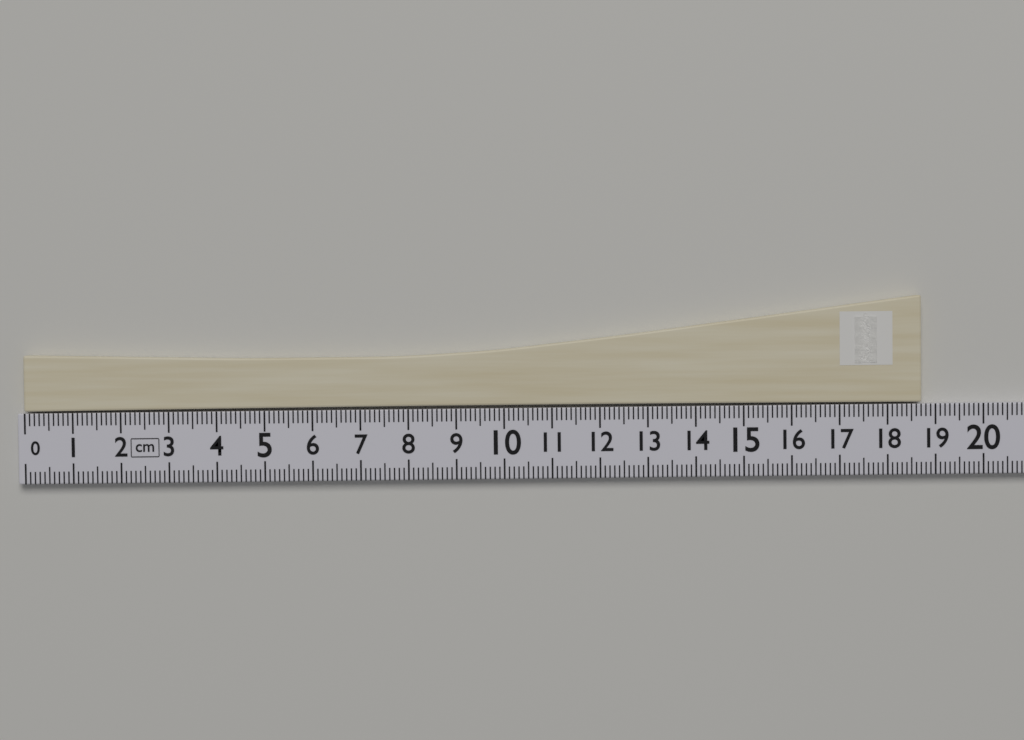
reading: 18.7 cm
